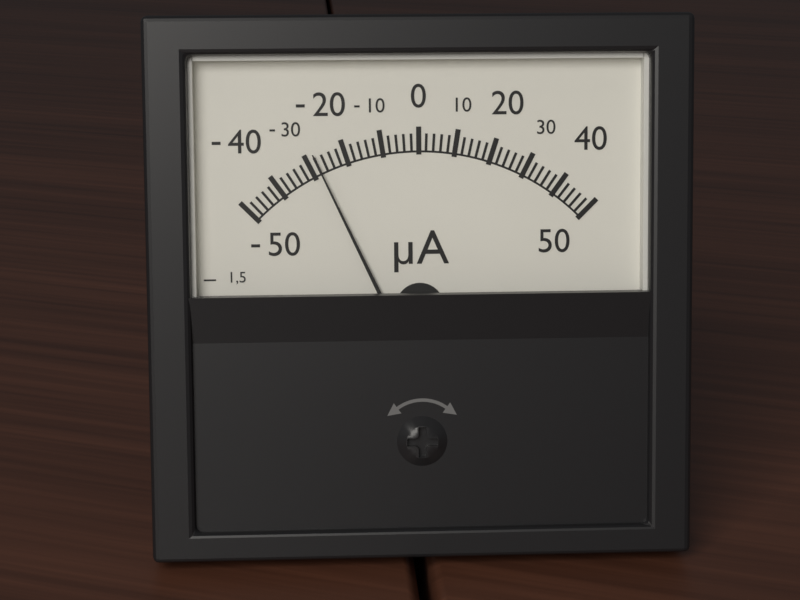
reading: -28 µA
